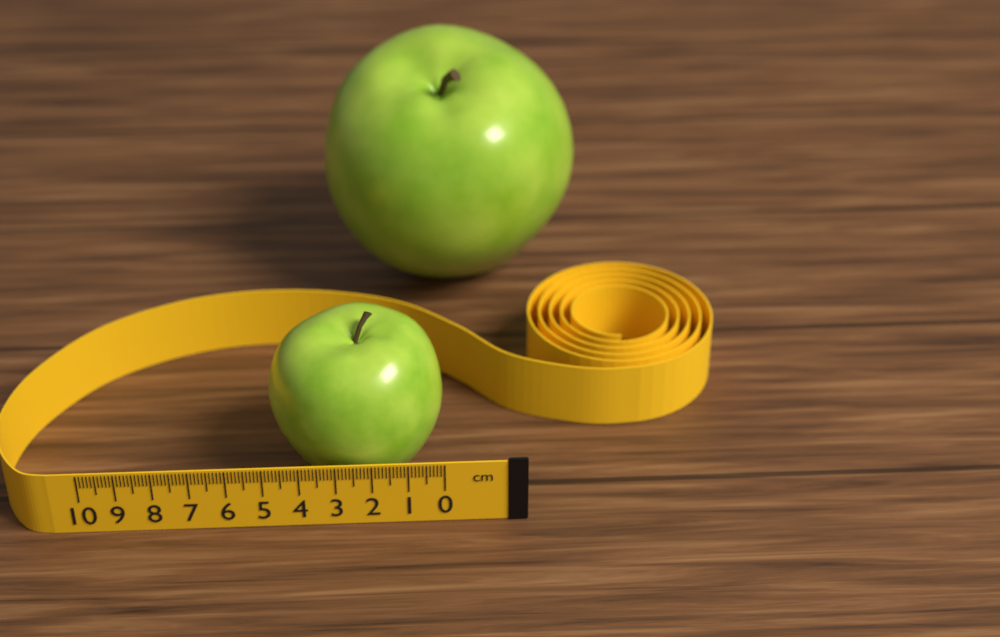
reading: 4.9 cm
